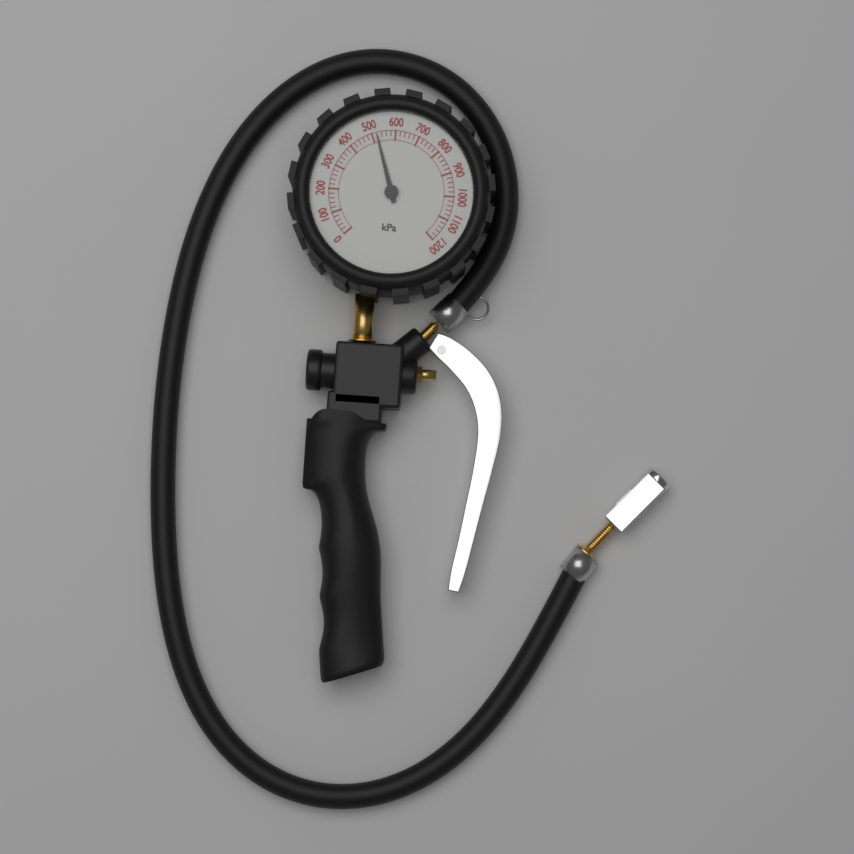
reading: 520 kPa
